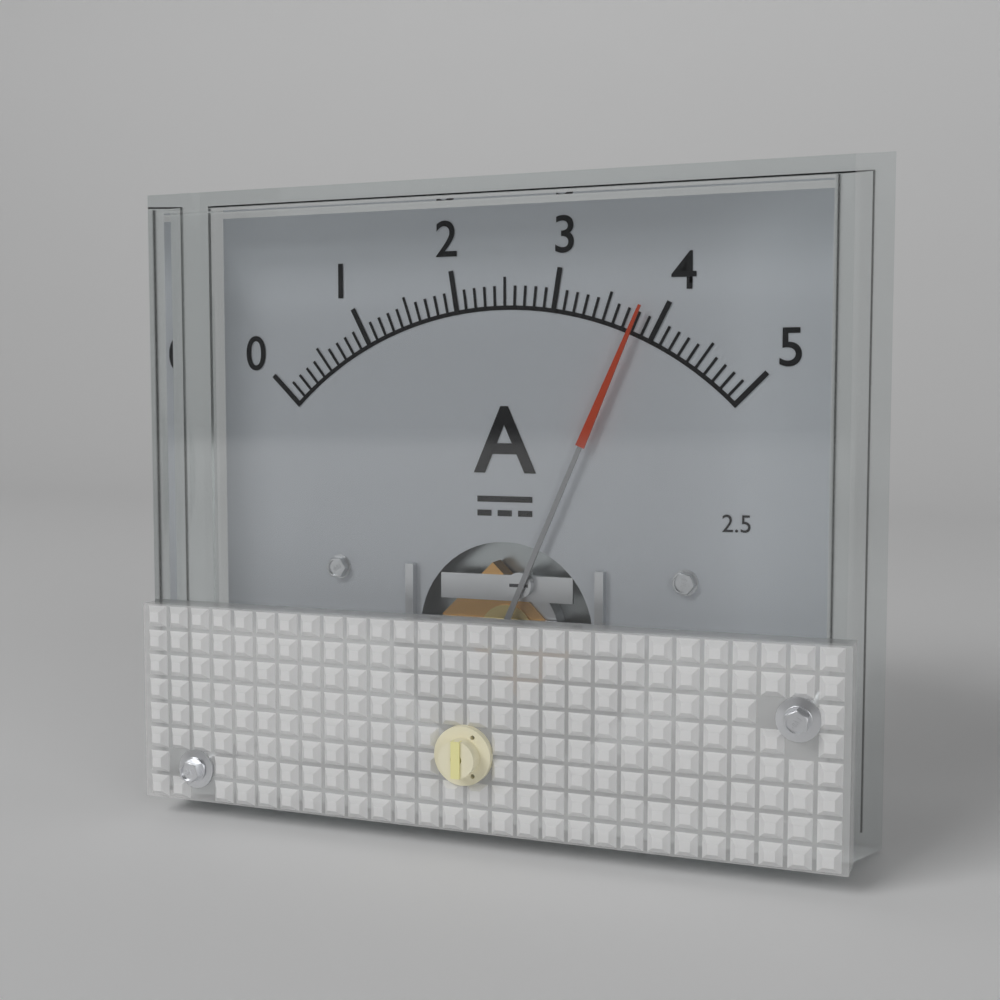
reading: 3.8 A
